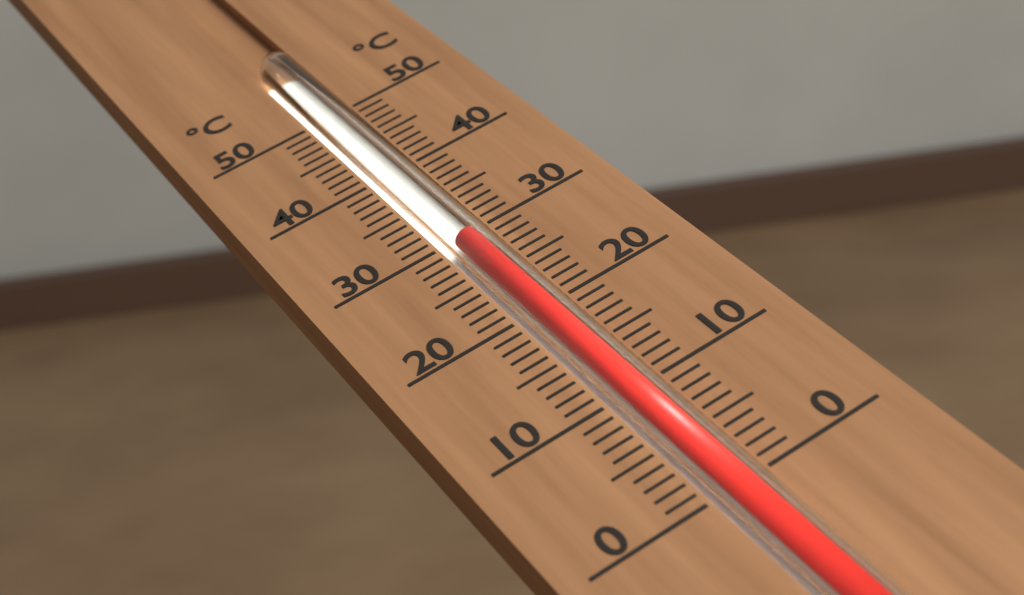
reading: 29 °C
